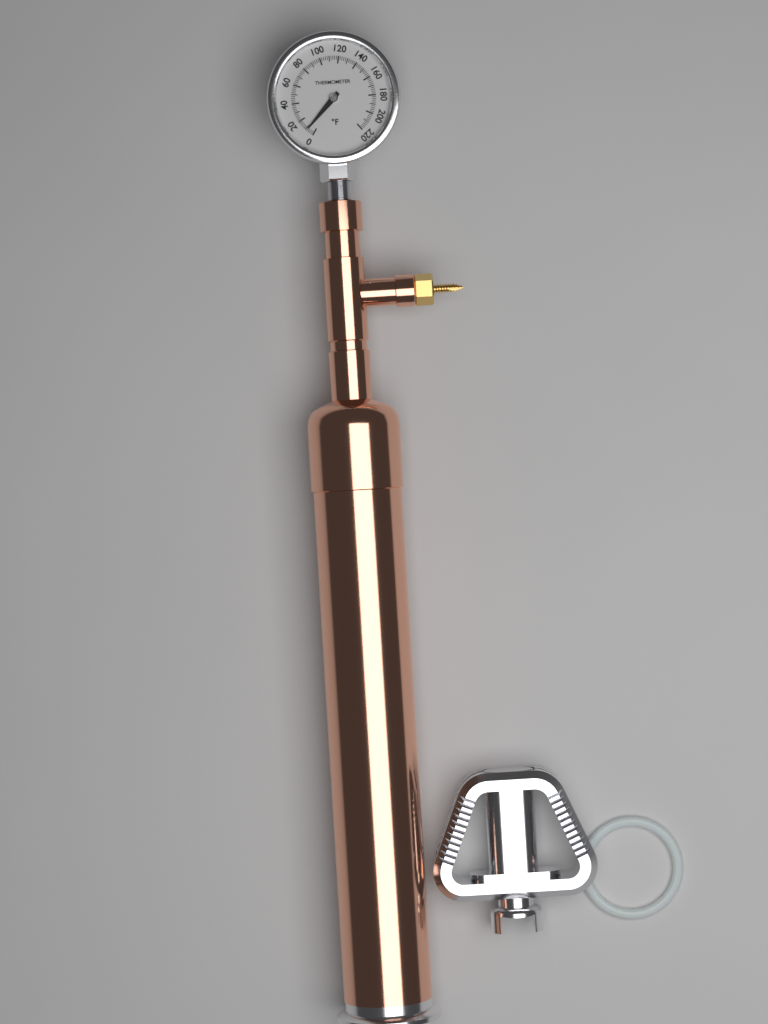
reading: 8 °F
